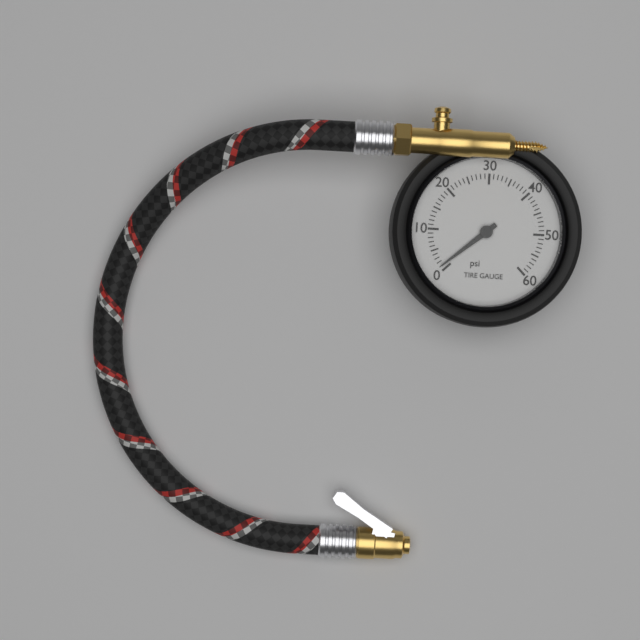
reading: 1 psi
